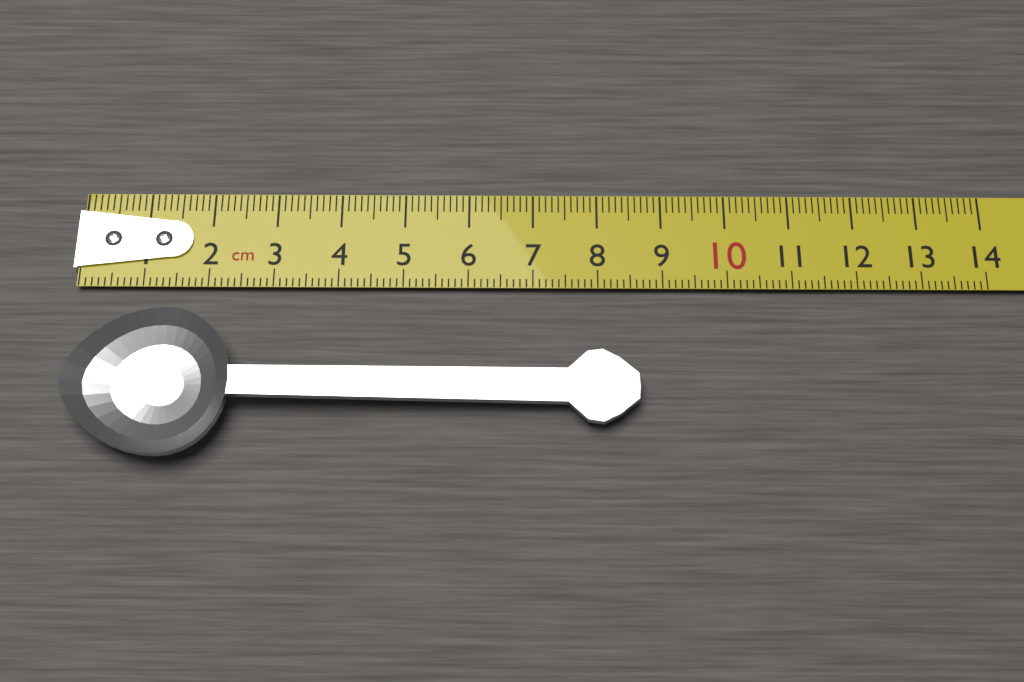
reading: 8.6 cm
